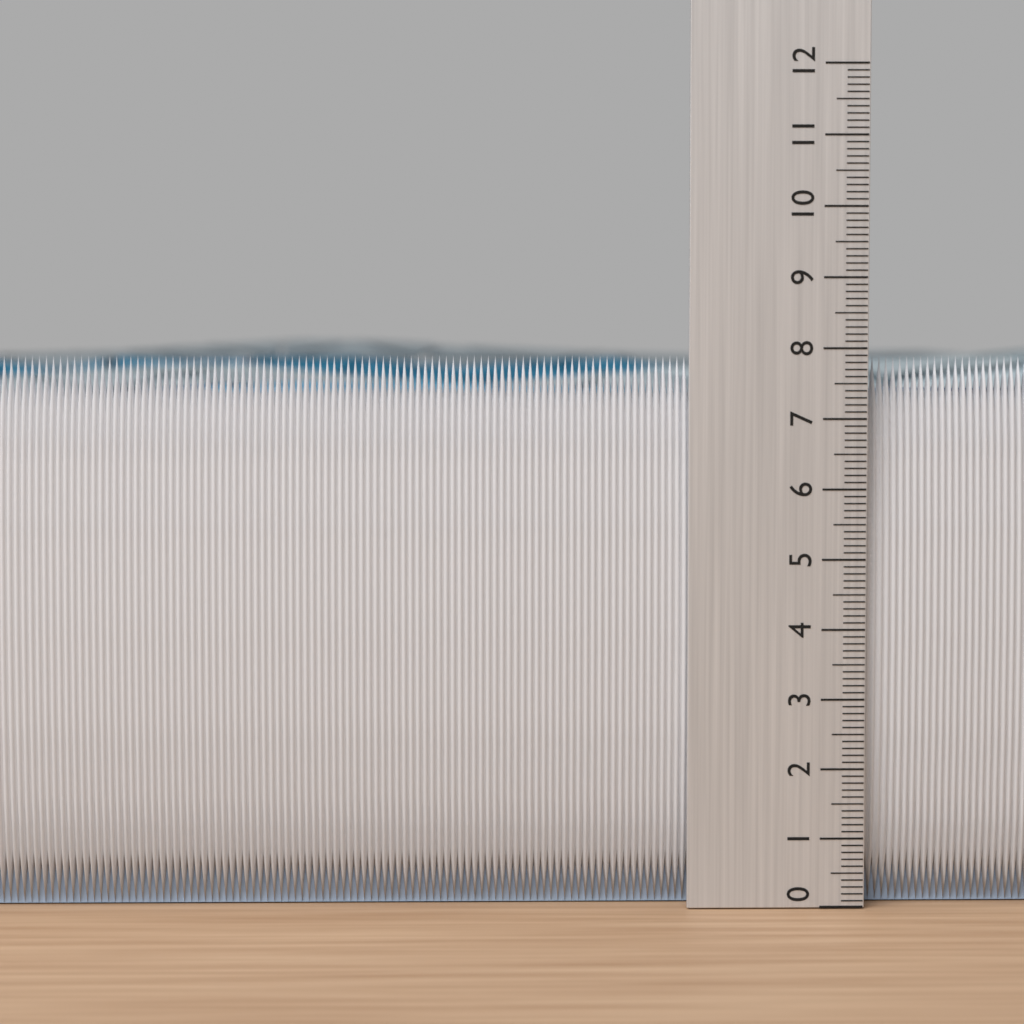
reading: 7.9 (no unit)
